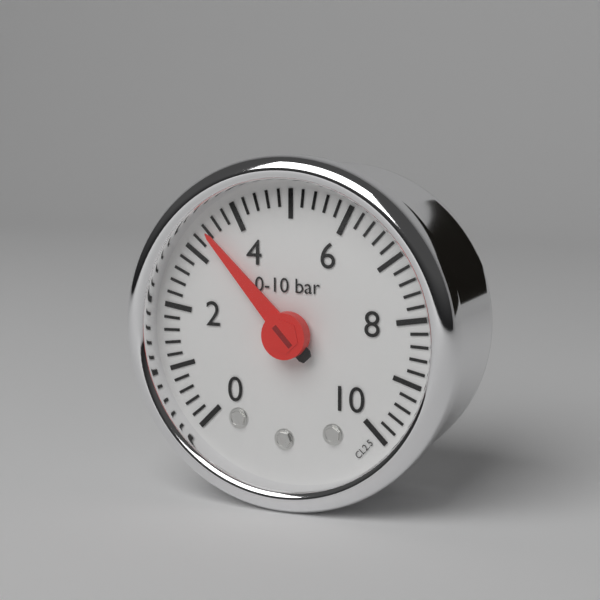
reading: 3.4 bar
